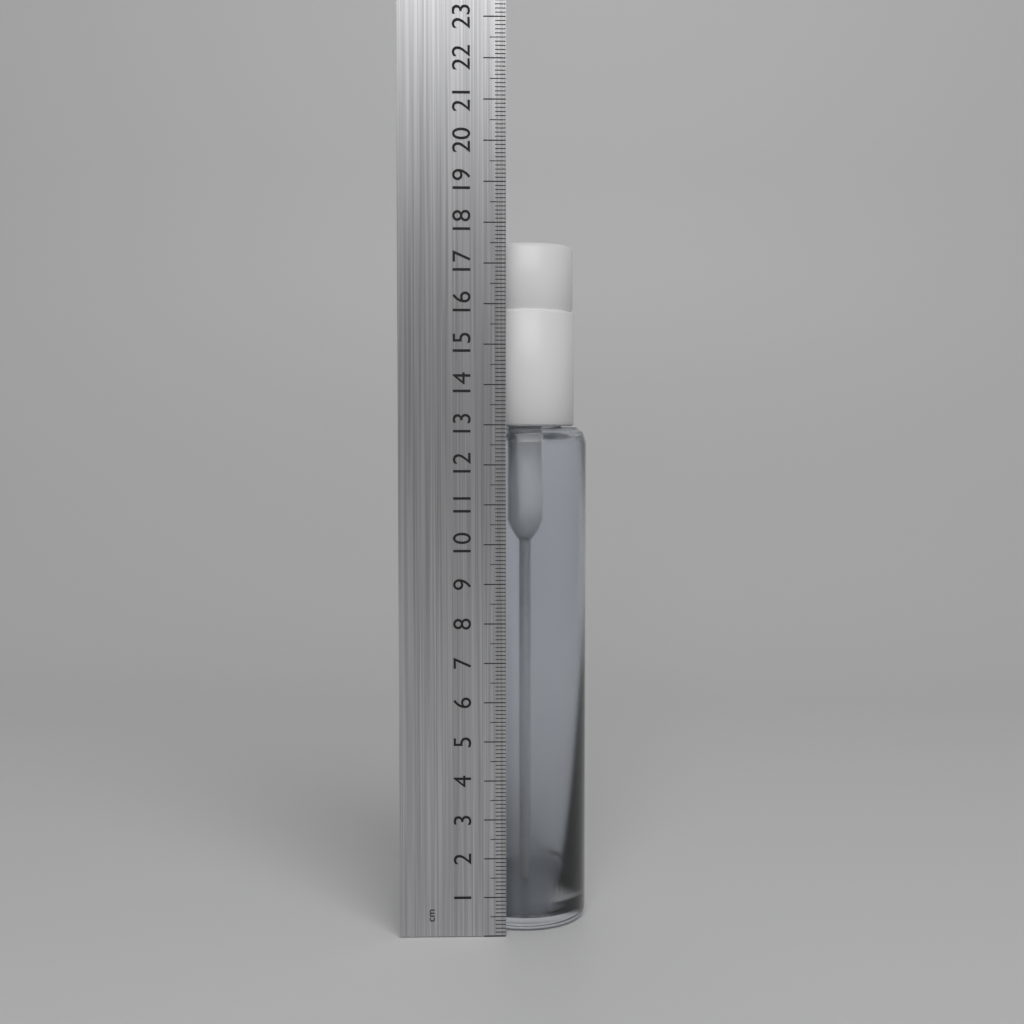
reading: 17.6 cm
